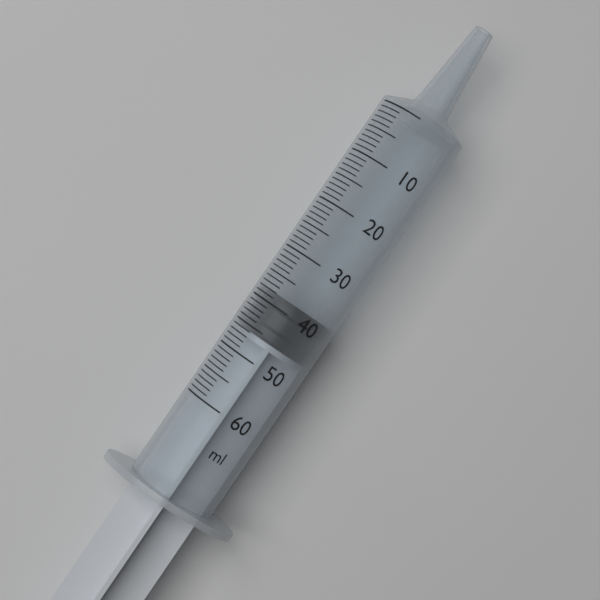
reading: 38 ml
